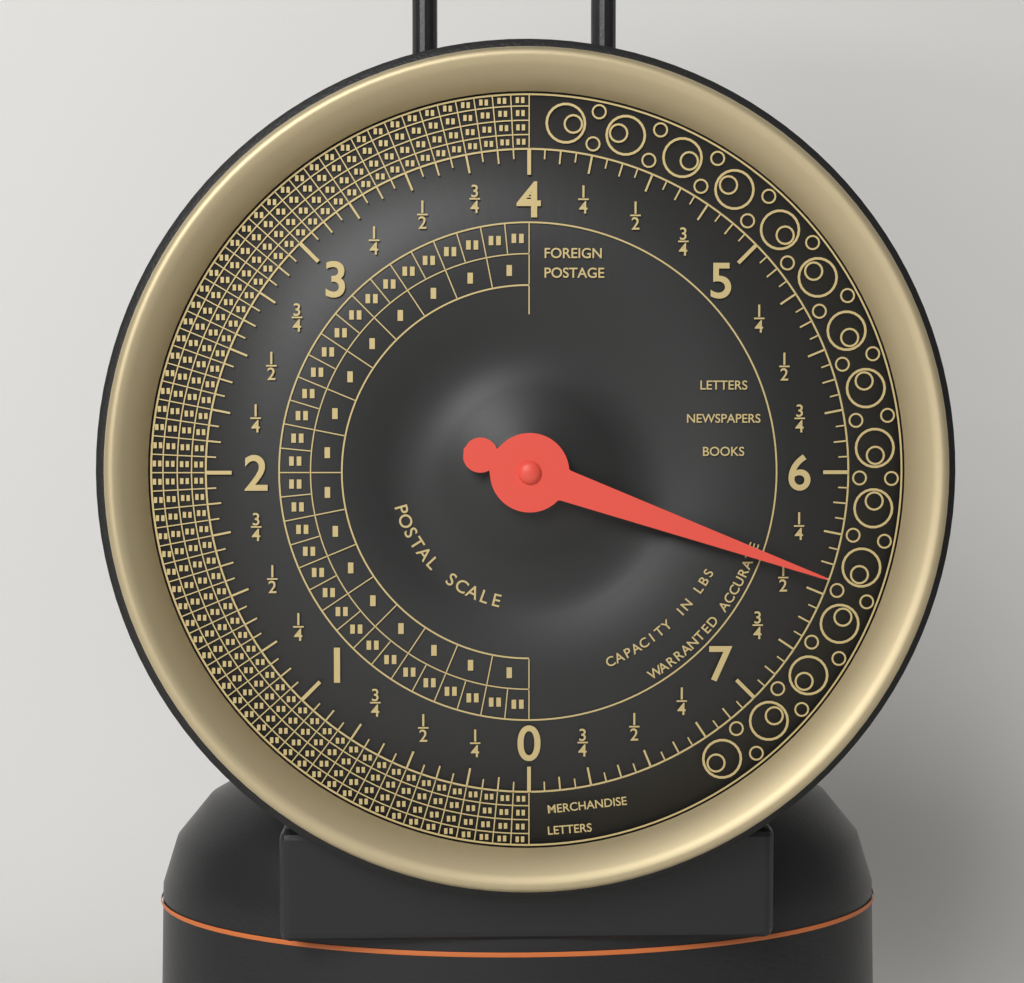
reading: 6.4375 lbs
